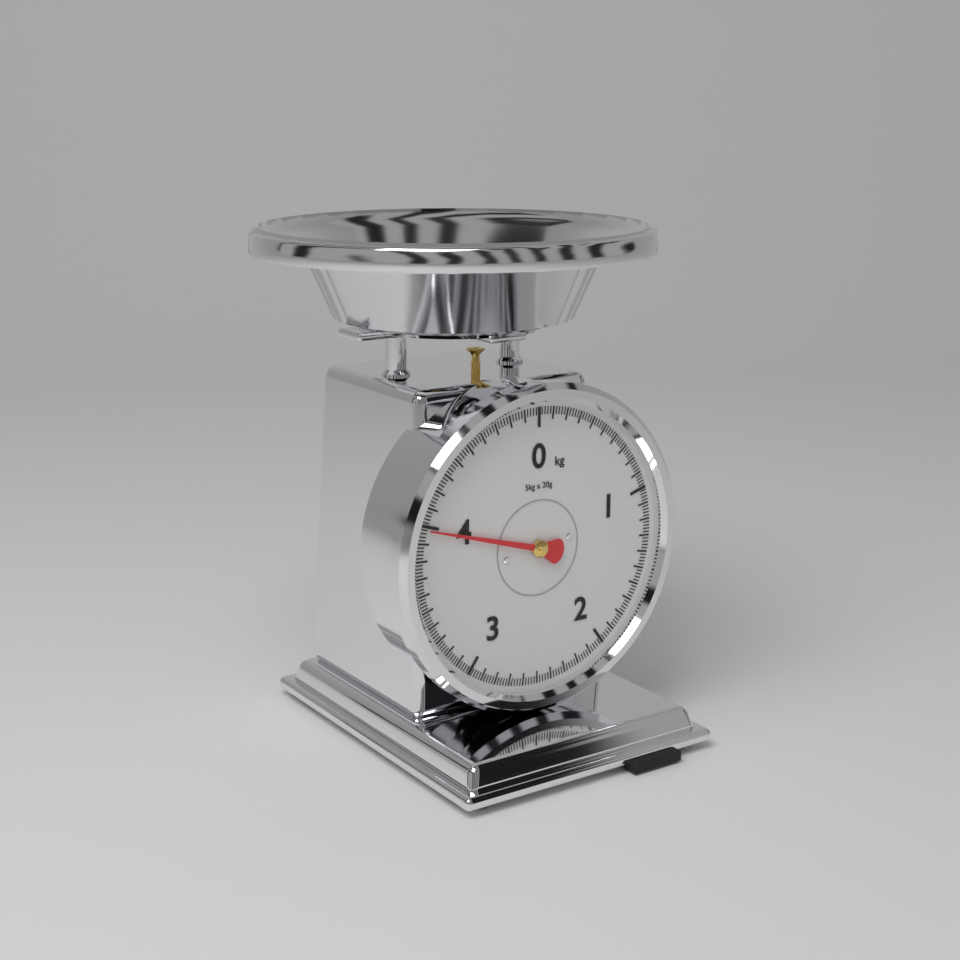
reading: 3.98 kg
